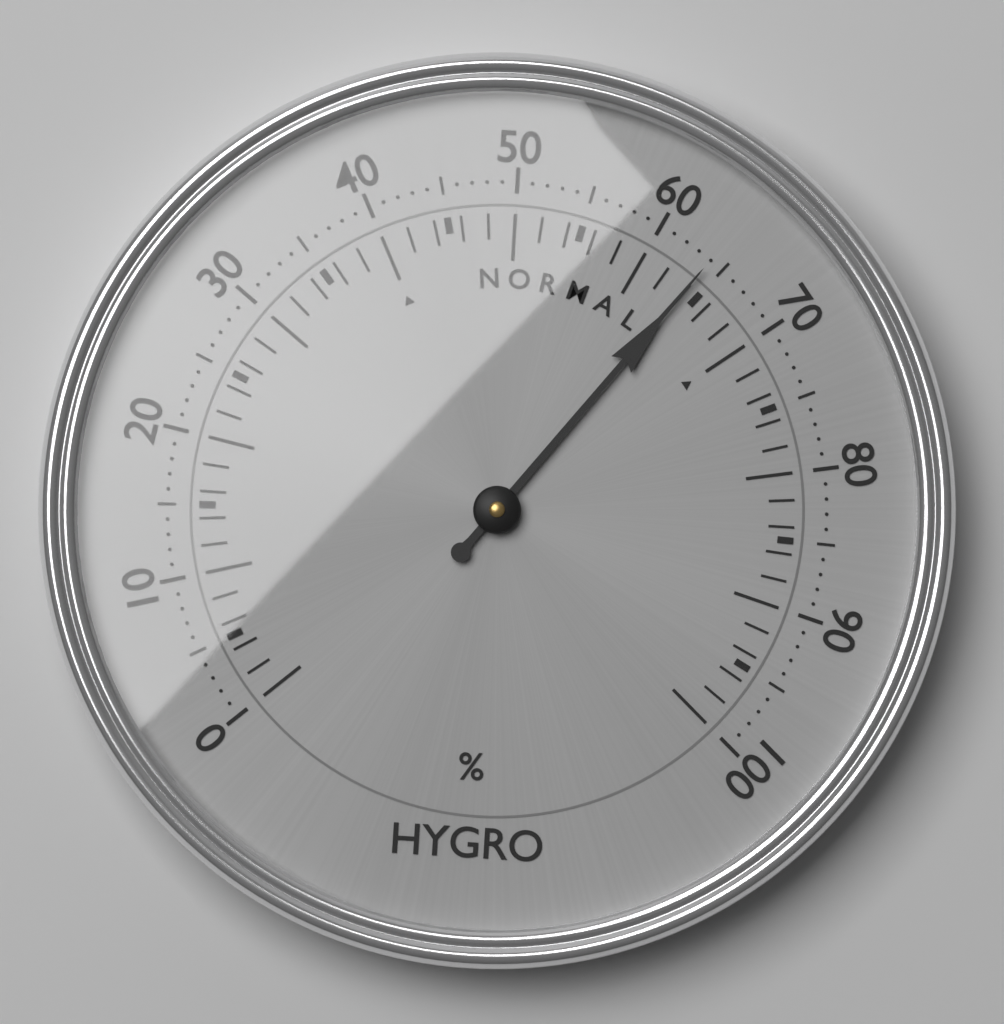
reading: 64 %
